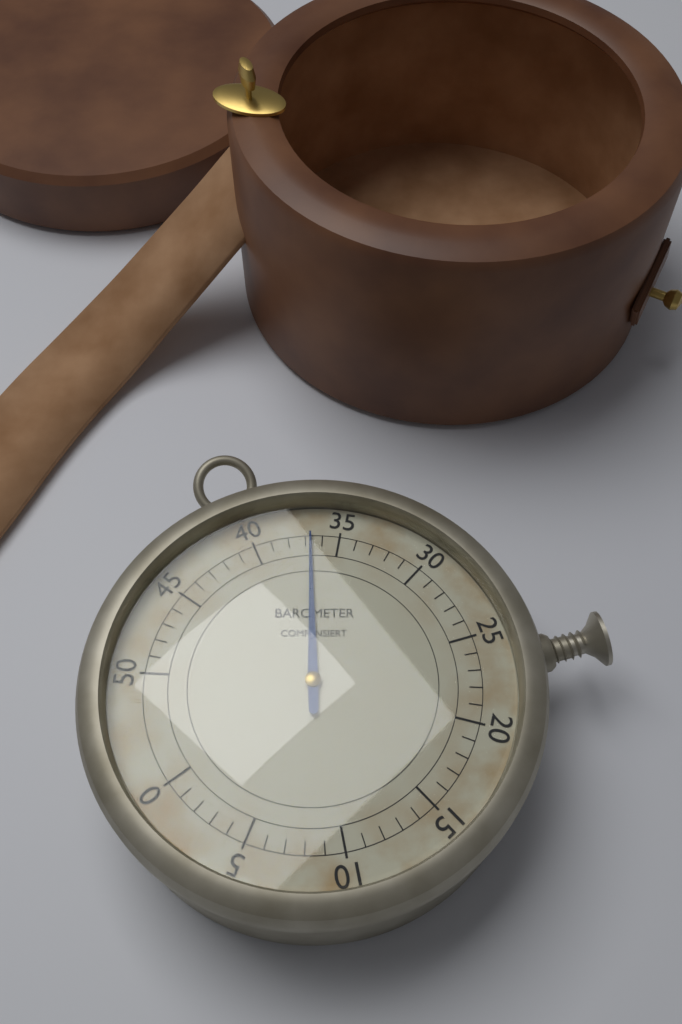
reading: 36.7 (no unit)
